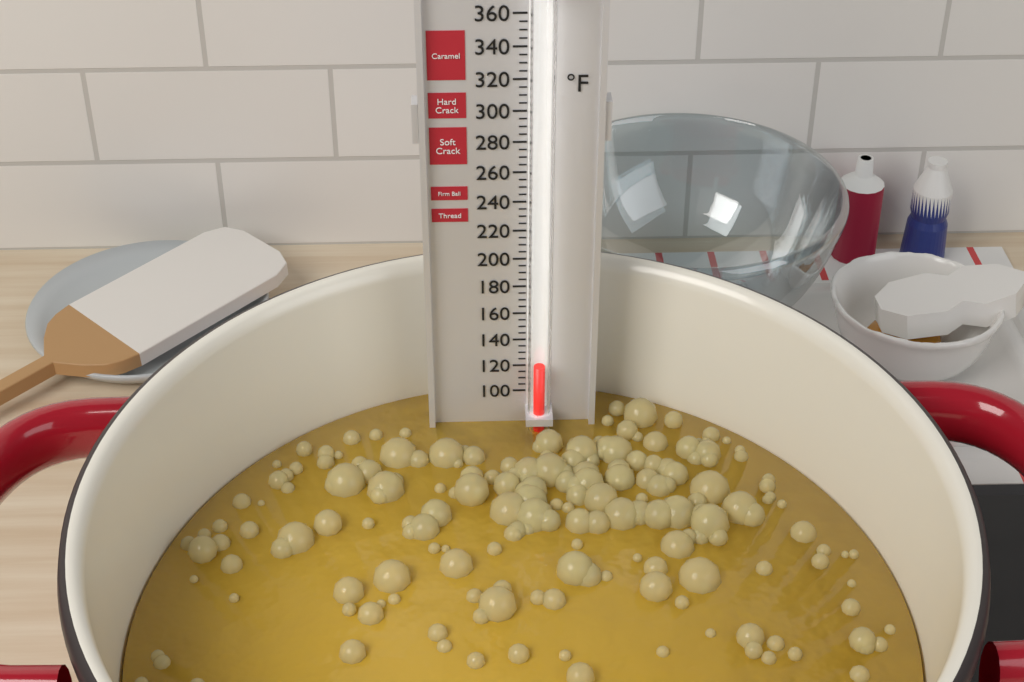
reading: 125 °F
